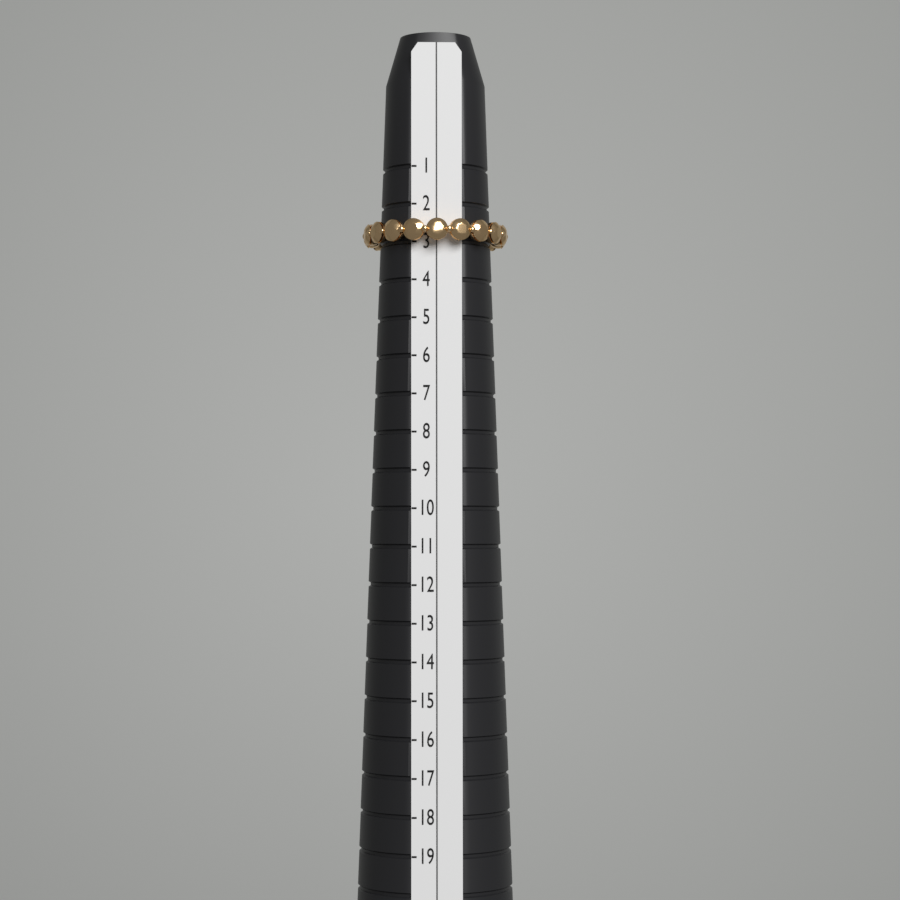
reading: 3 (no unit)
